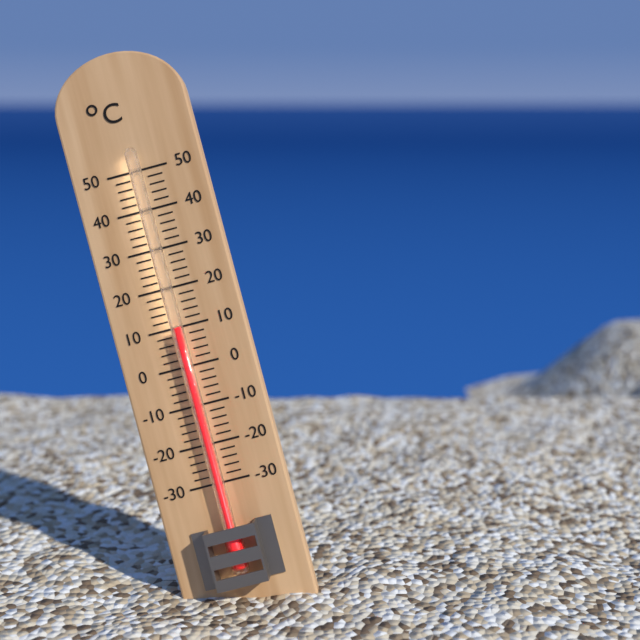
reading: 10 °C
